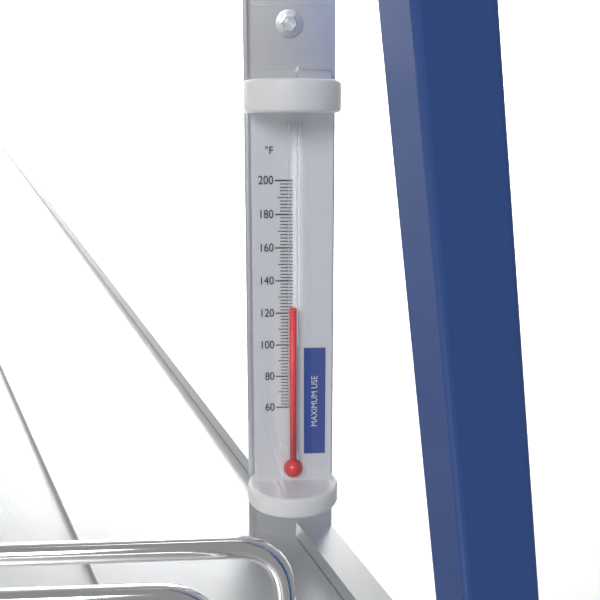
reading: 124 °F
